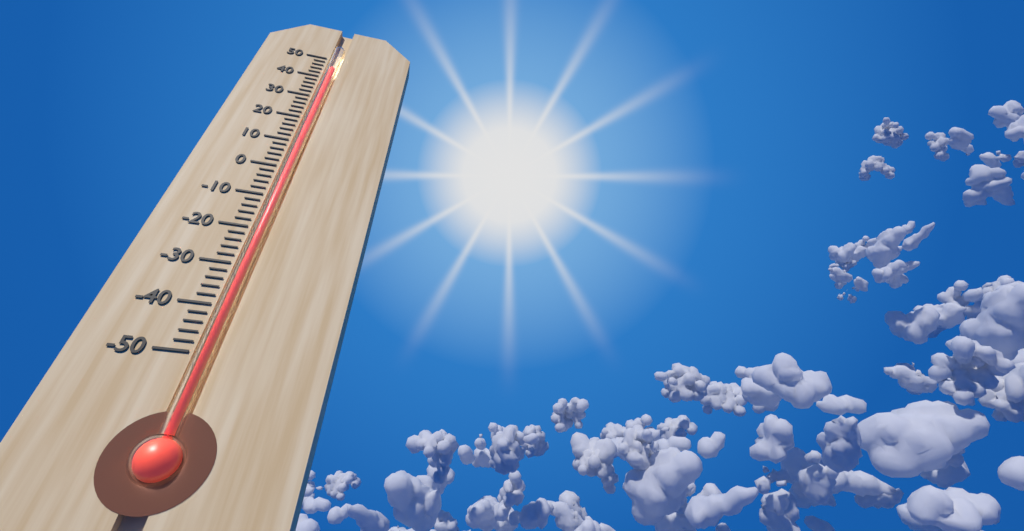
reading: 45 (no unit)
